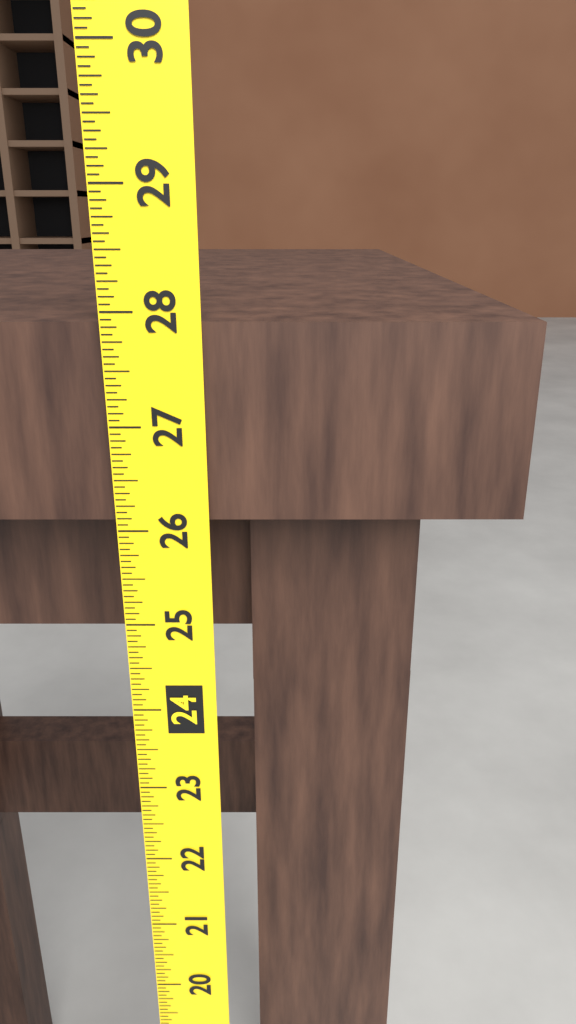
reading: 27.9000 (no unit)
